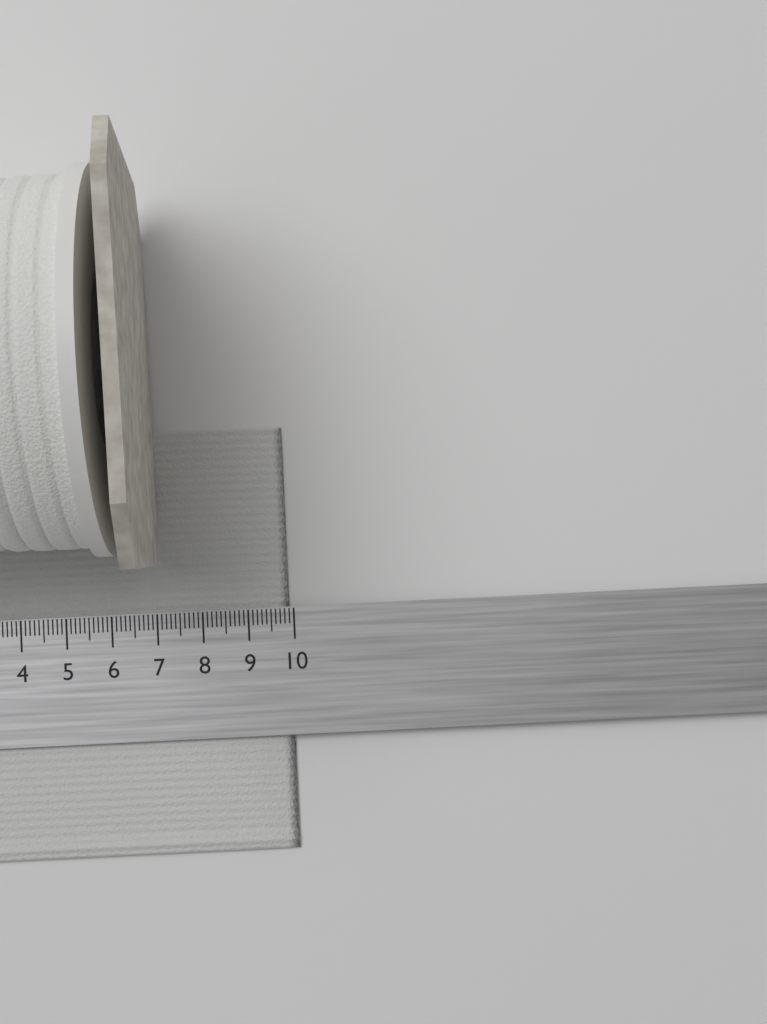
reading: 9.9 cm
